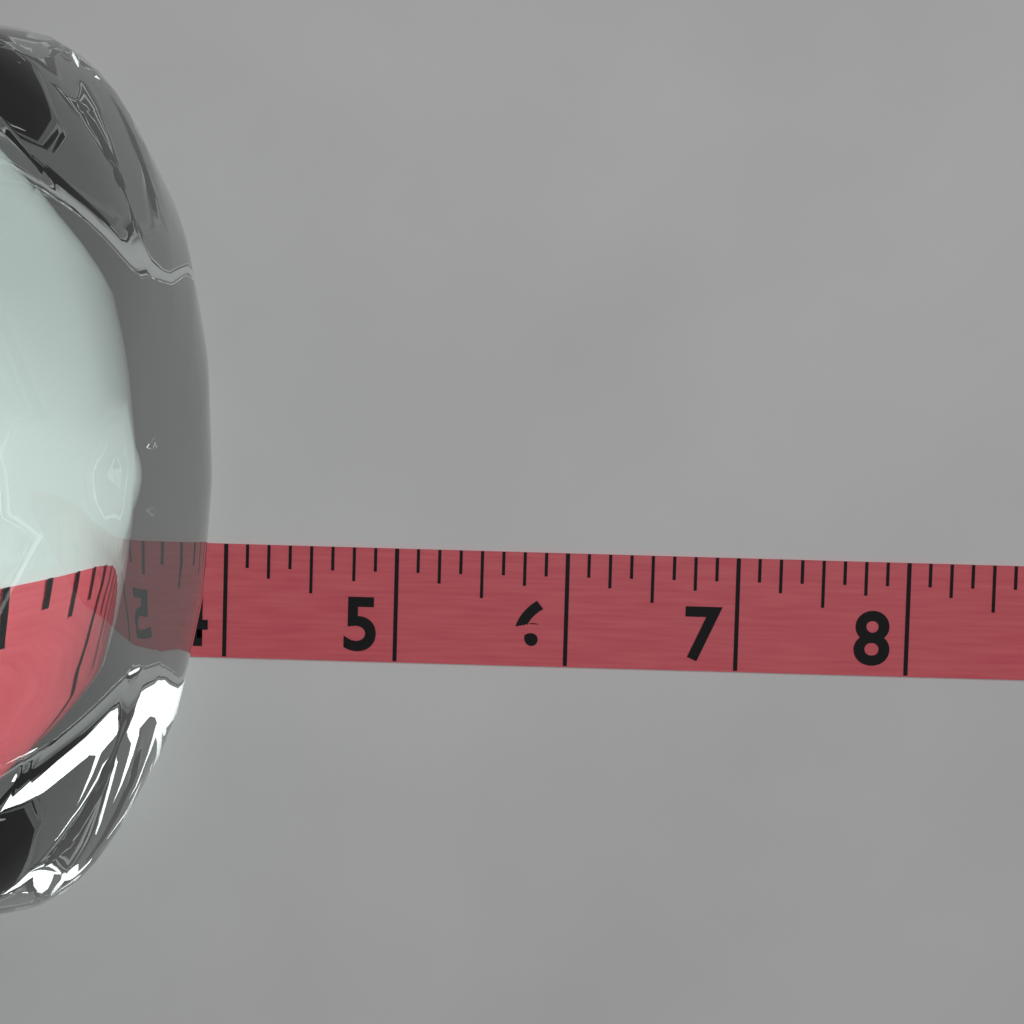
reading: 4.125 (no unit)
